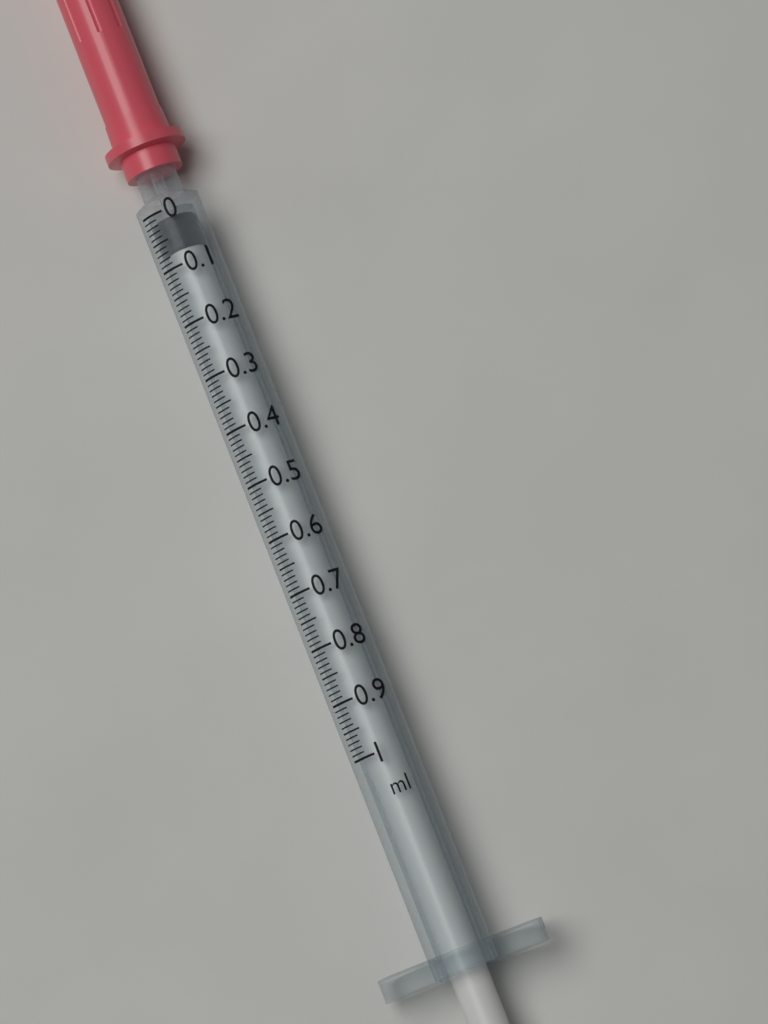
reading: 0.01 ml
